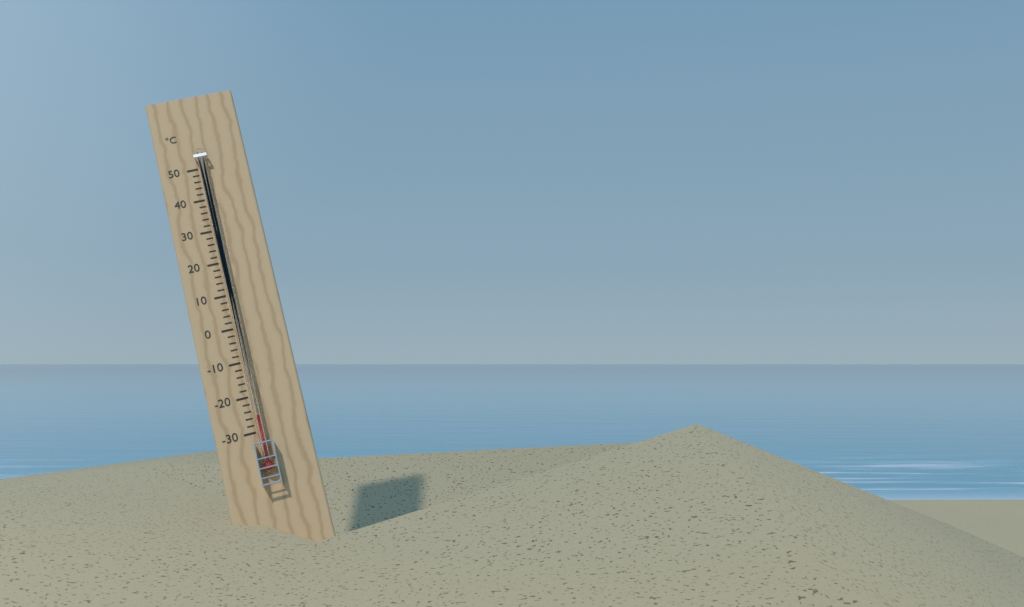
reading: -26 °C
